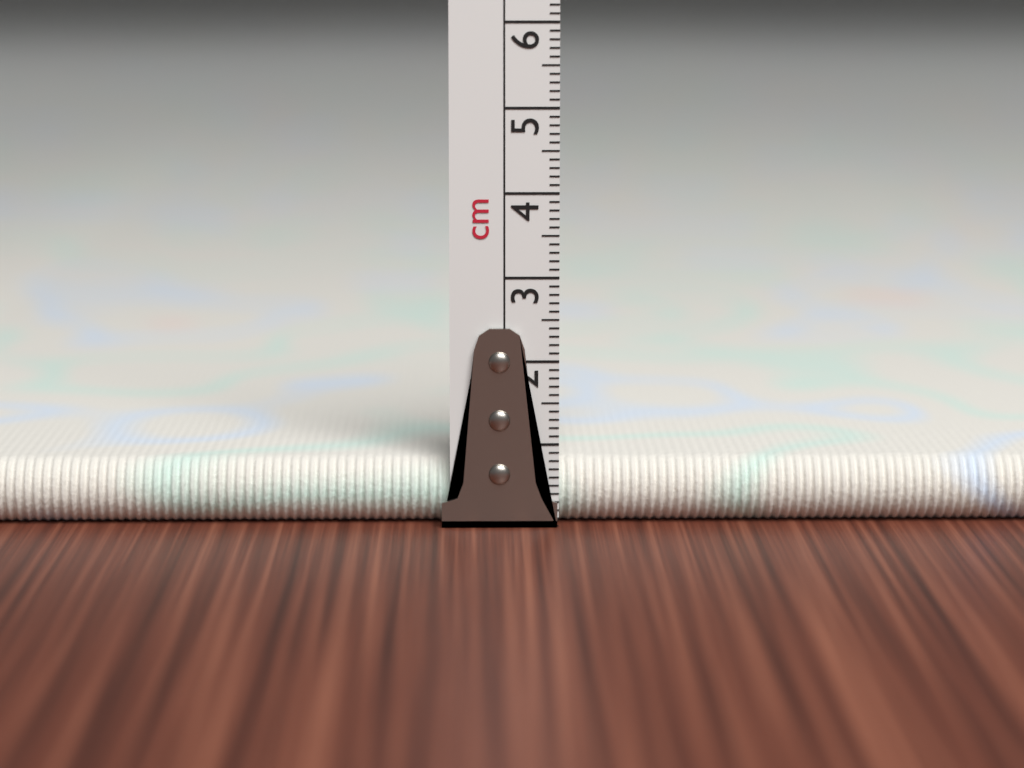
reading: 0.8 cm
